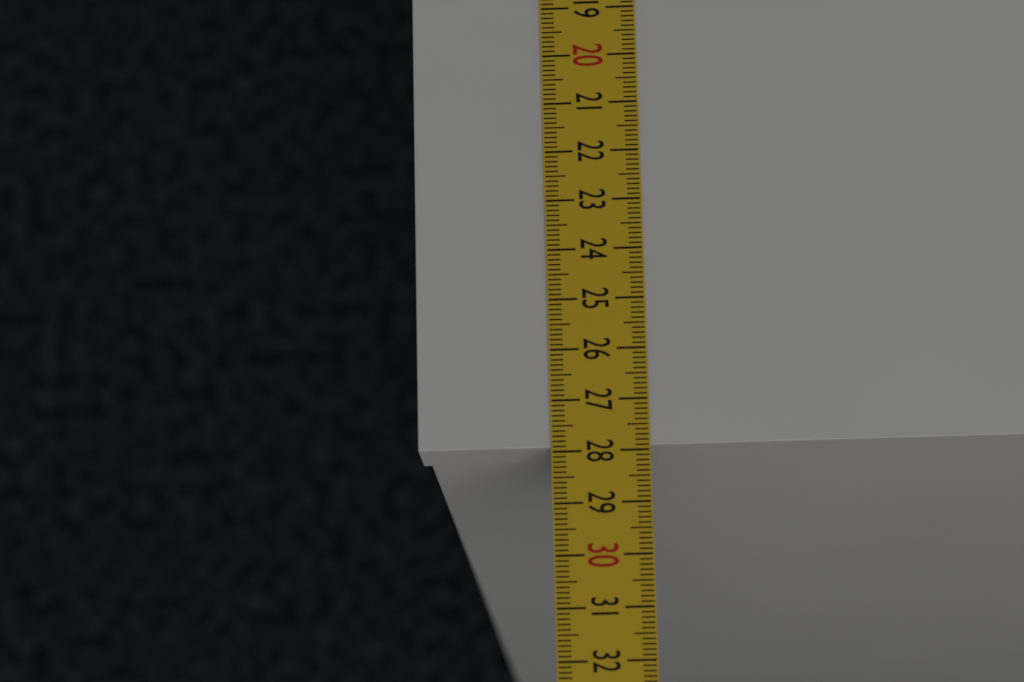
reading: 27.9 cm
